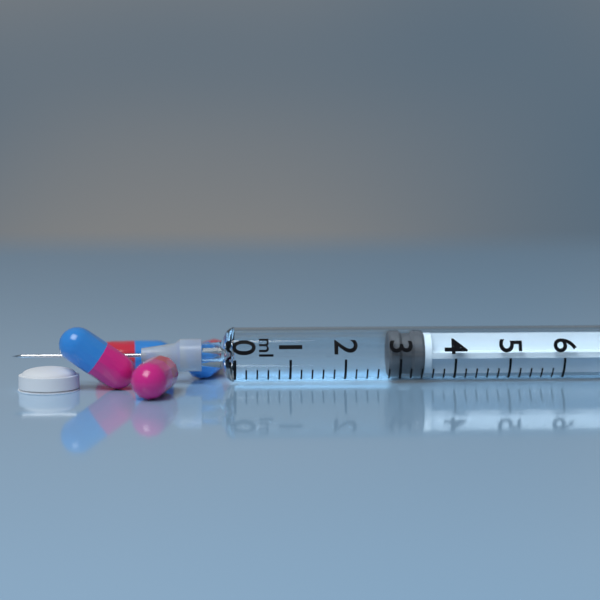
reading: 2.8 ml
